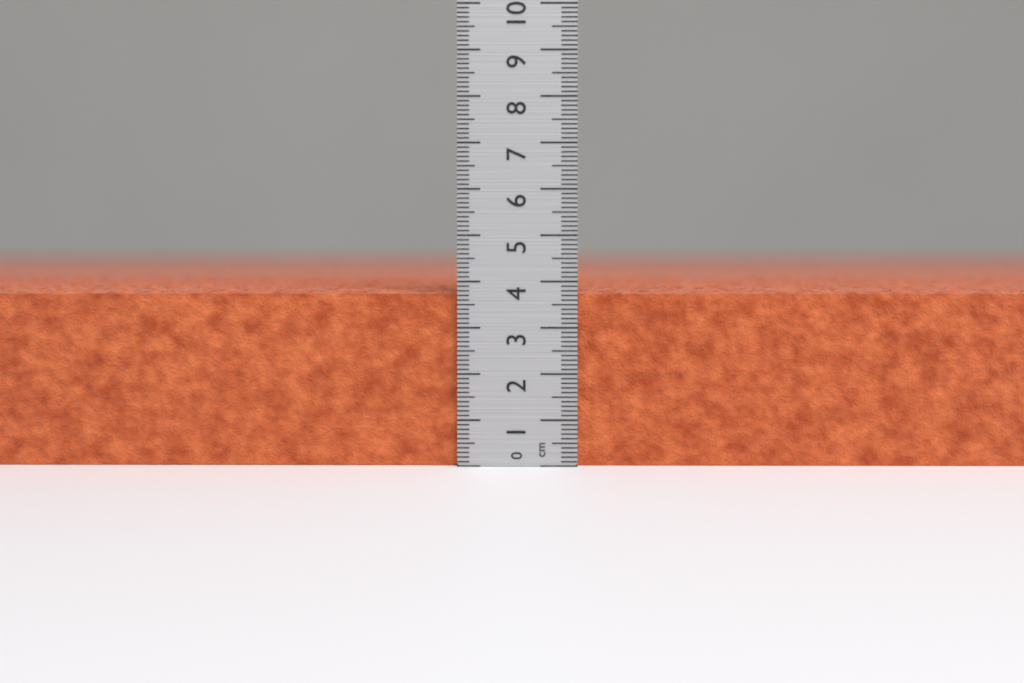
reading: 3.8 cm
